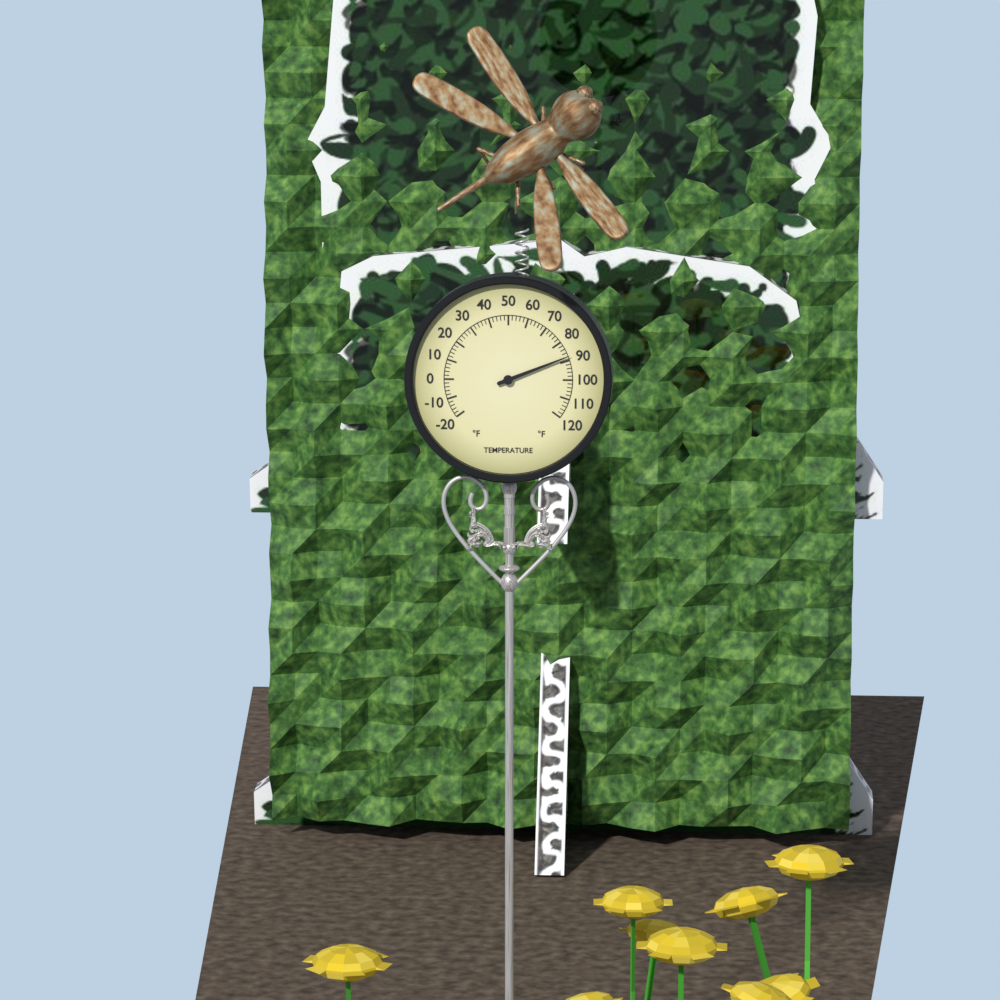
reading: 88 °F
